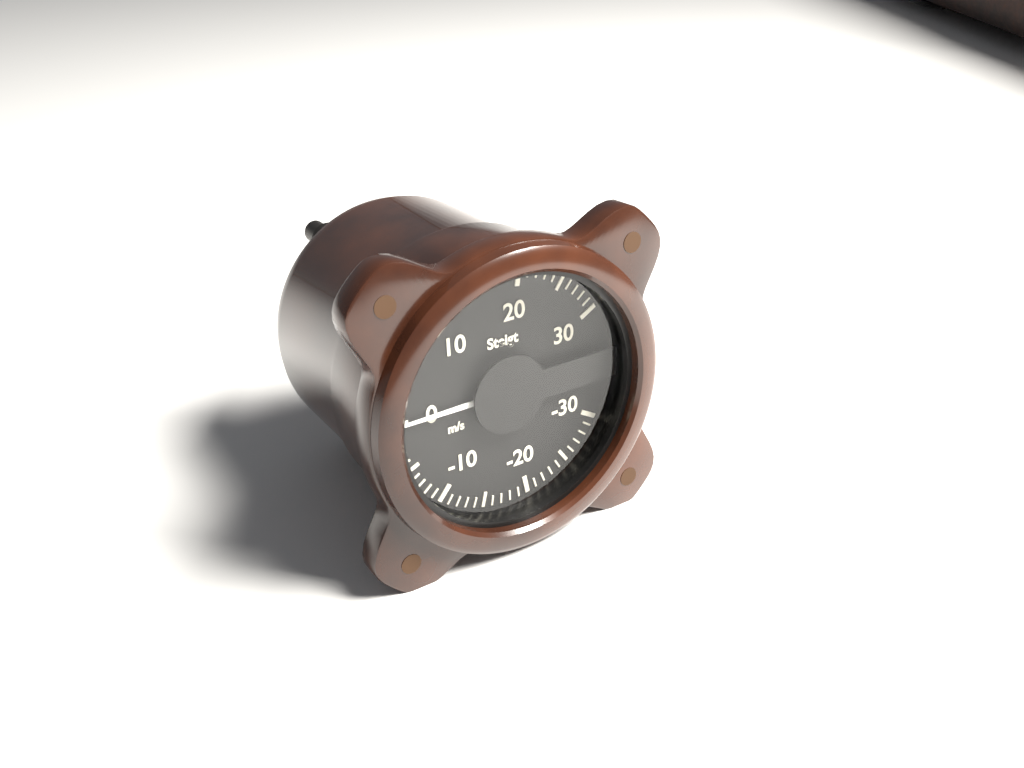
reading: 0 m/s
